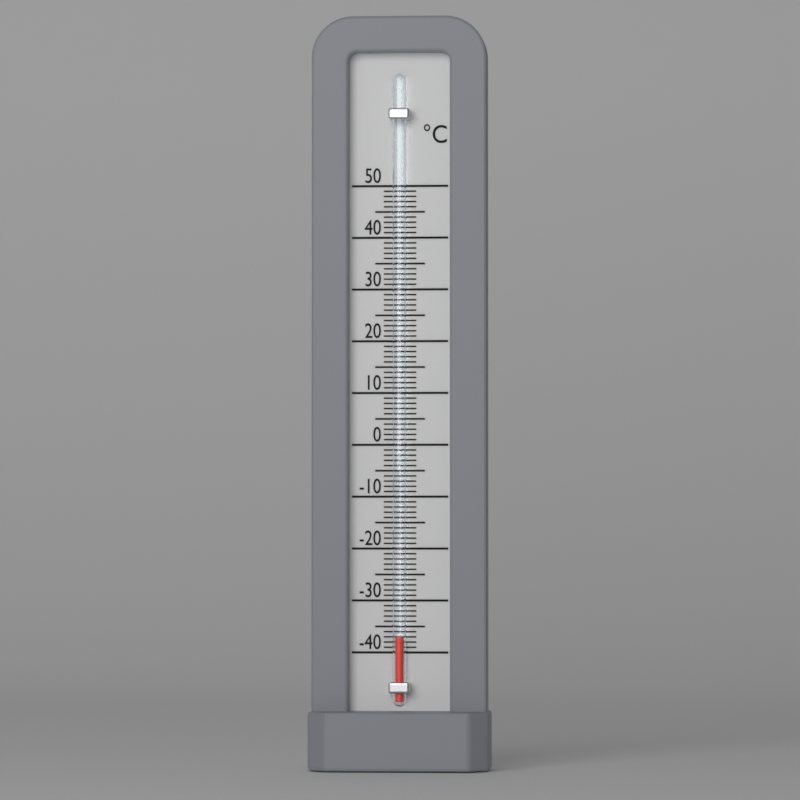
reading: -37 °C
